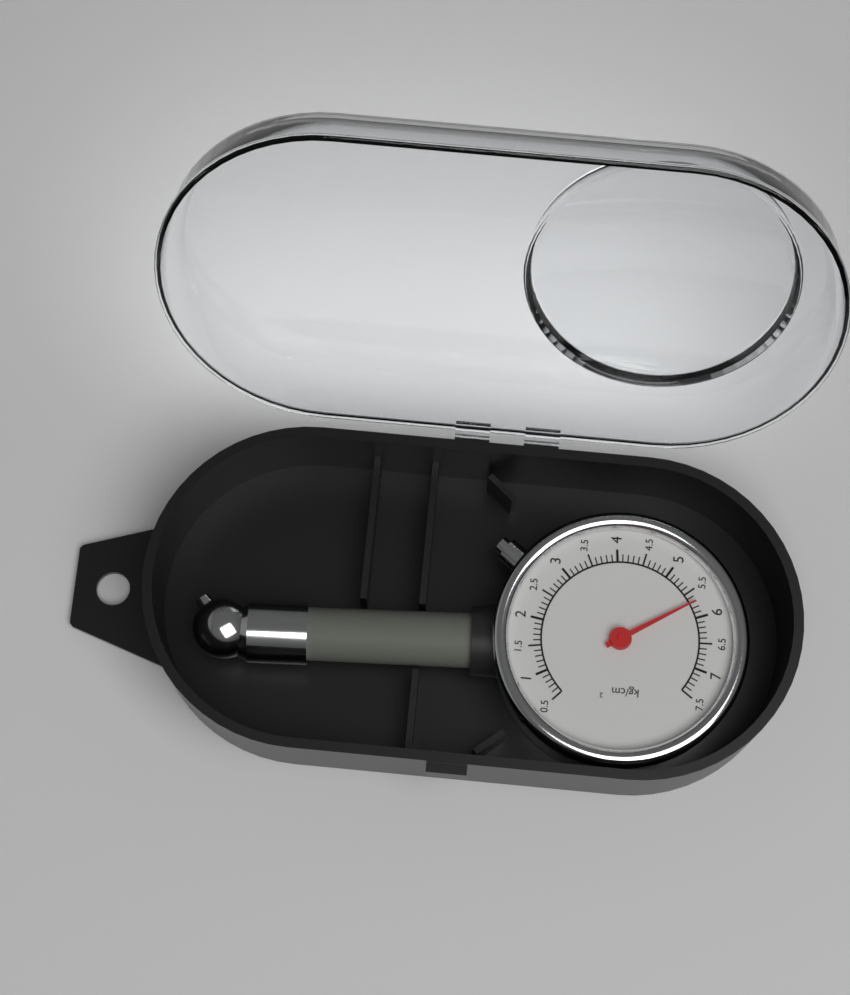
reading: 5.7 kg/cm²
